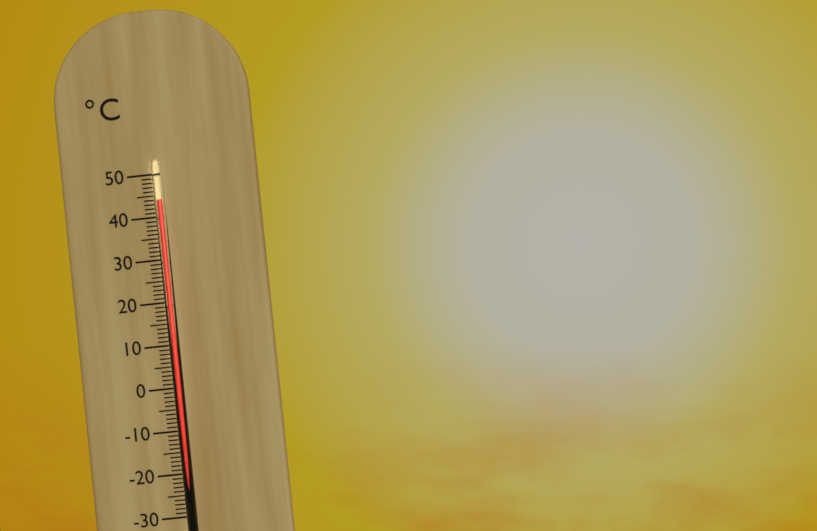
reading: 44 °C
